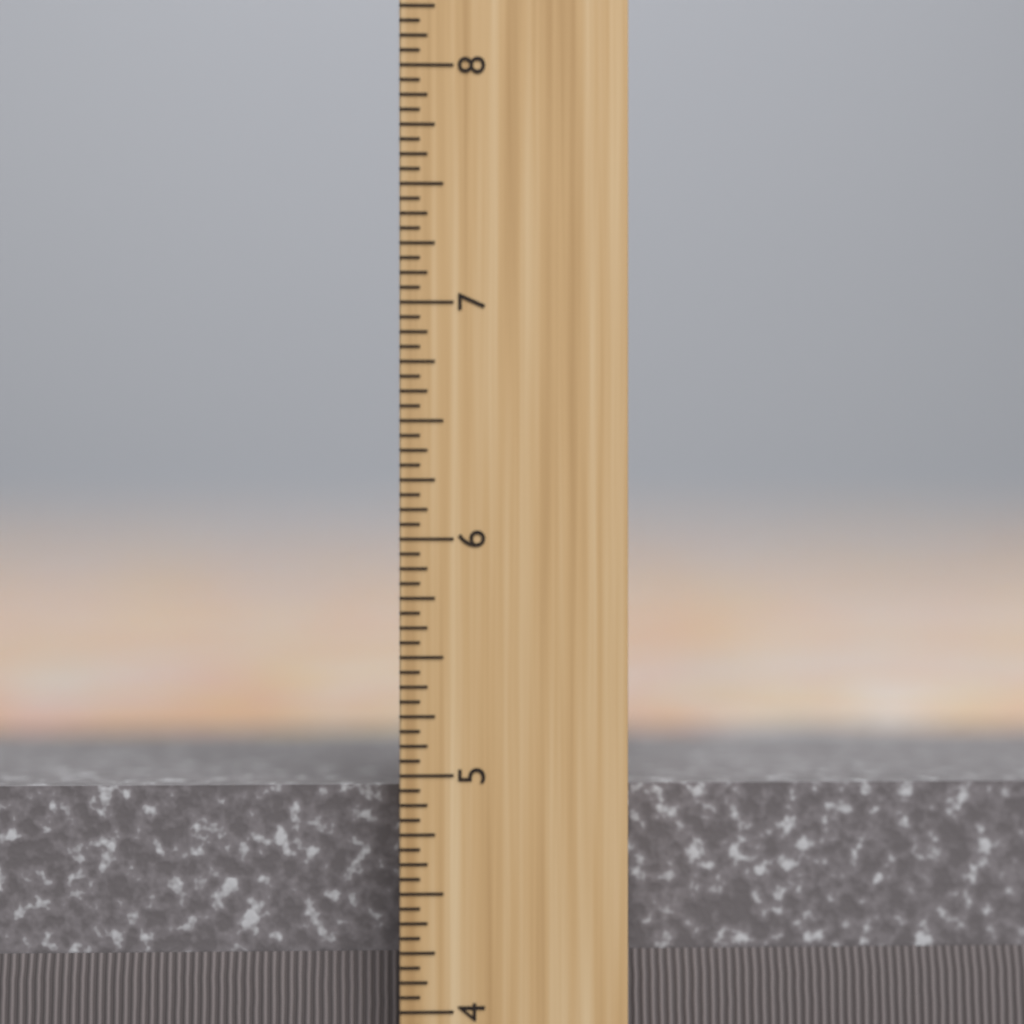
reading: 4.9375 inch
